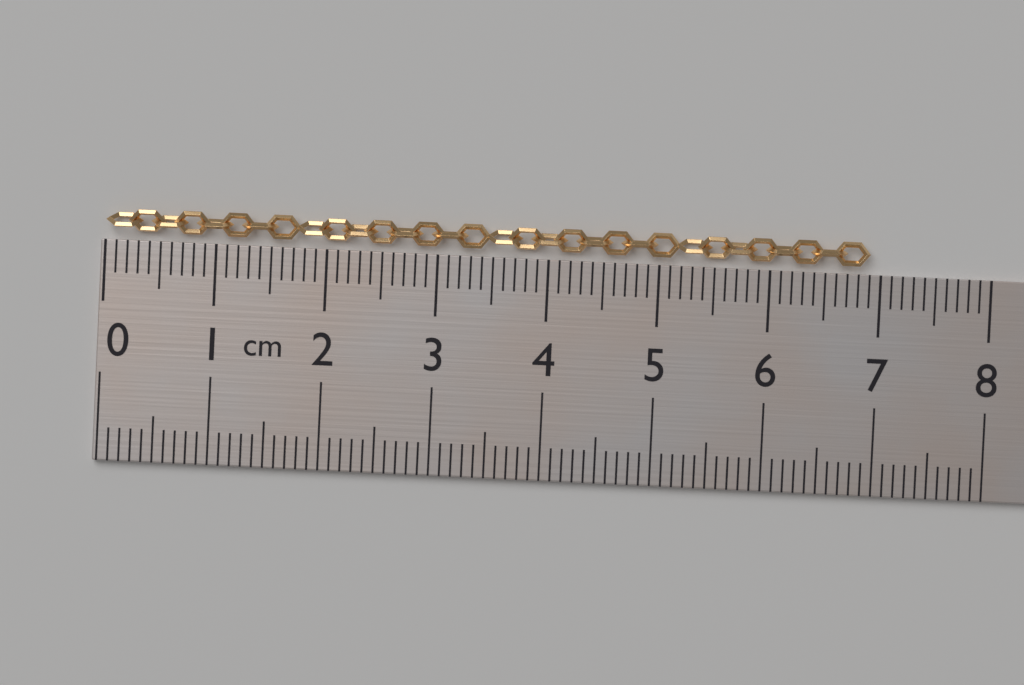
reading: 6.9 cm
